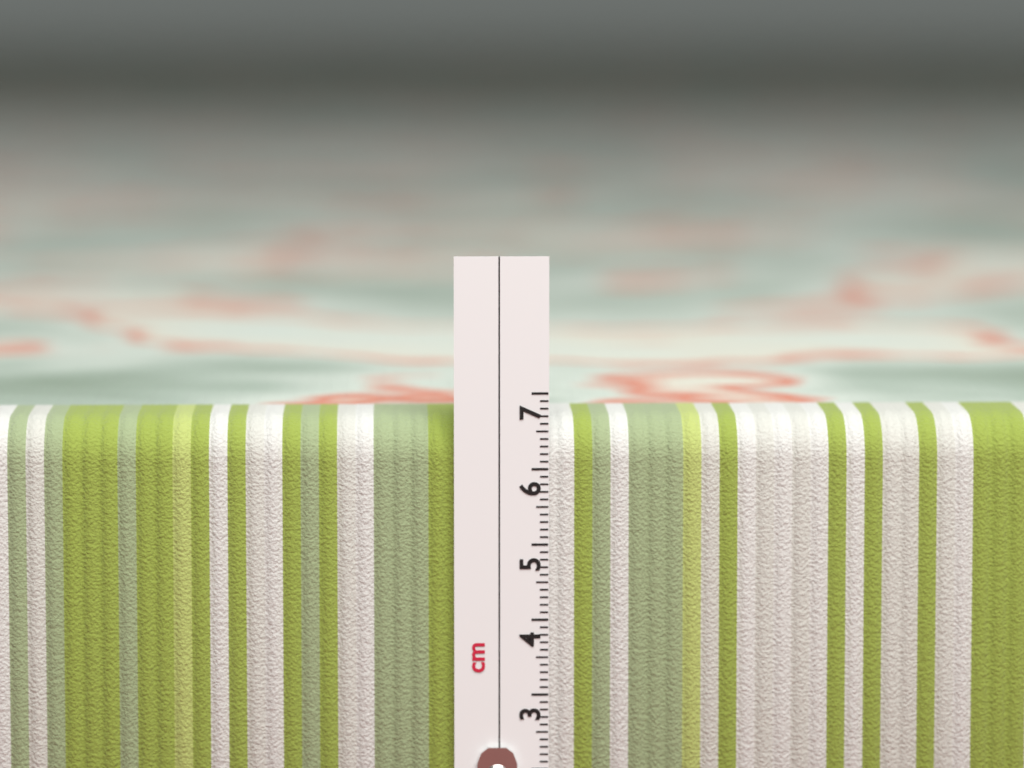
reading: 6.7 cm
